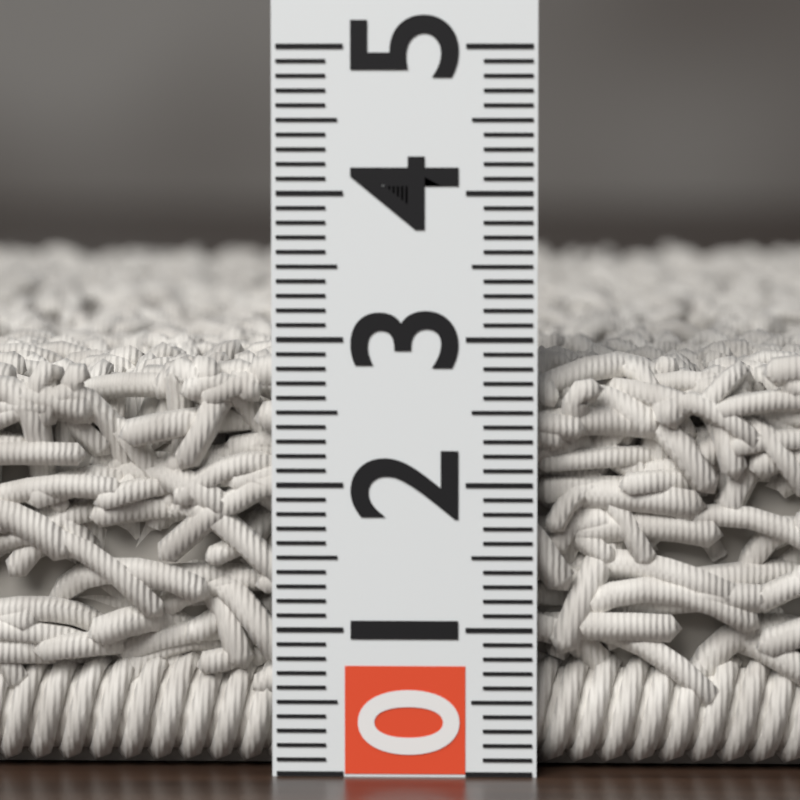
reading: 2.9 (no unit)
